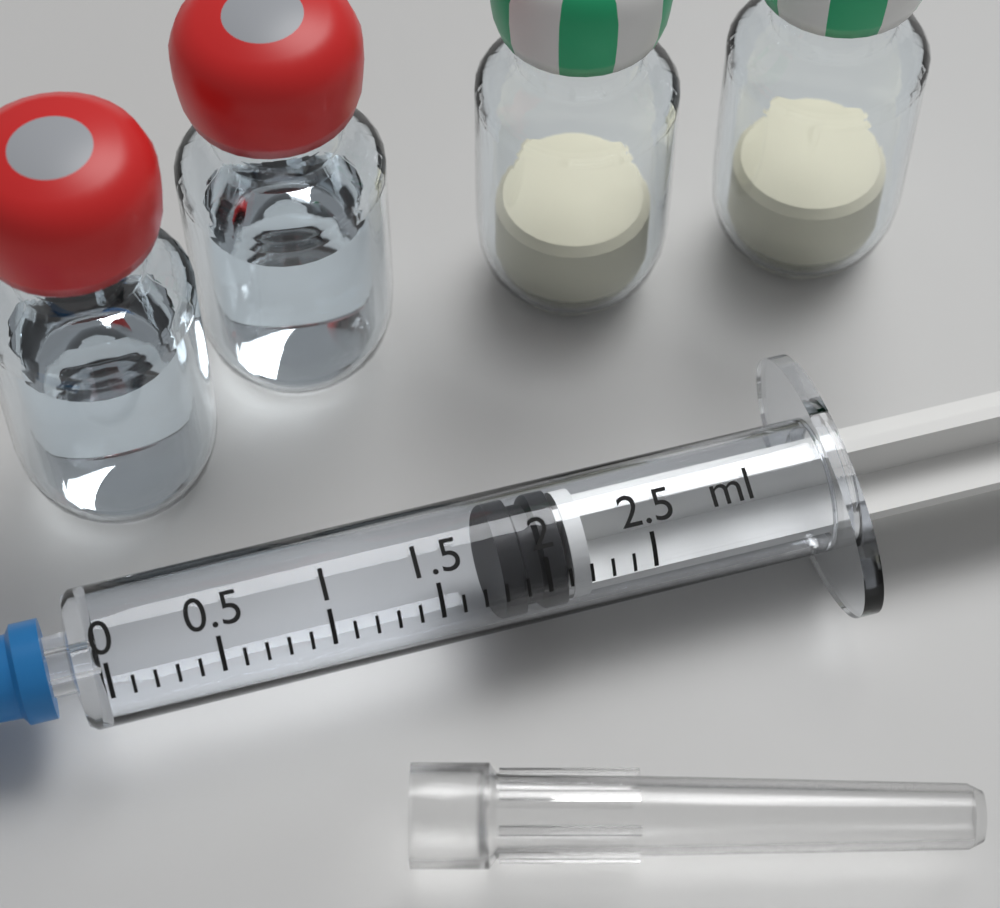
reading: 1.8 ml
